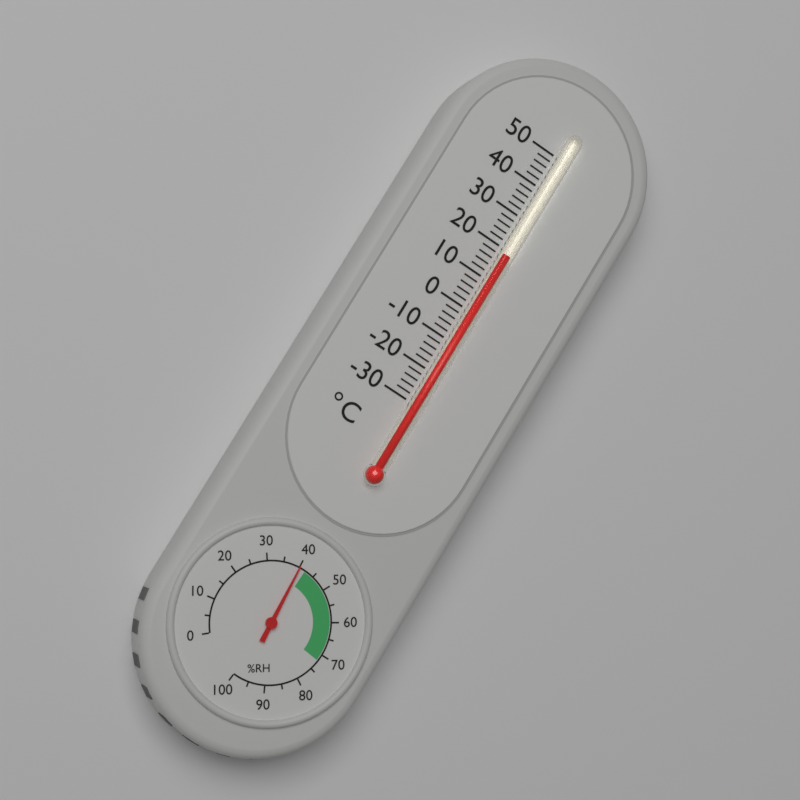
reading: 18 °C
